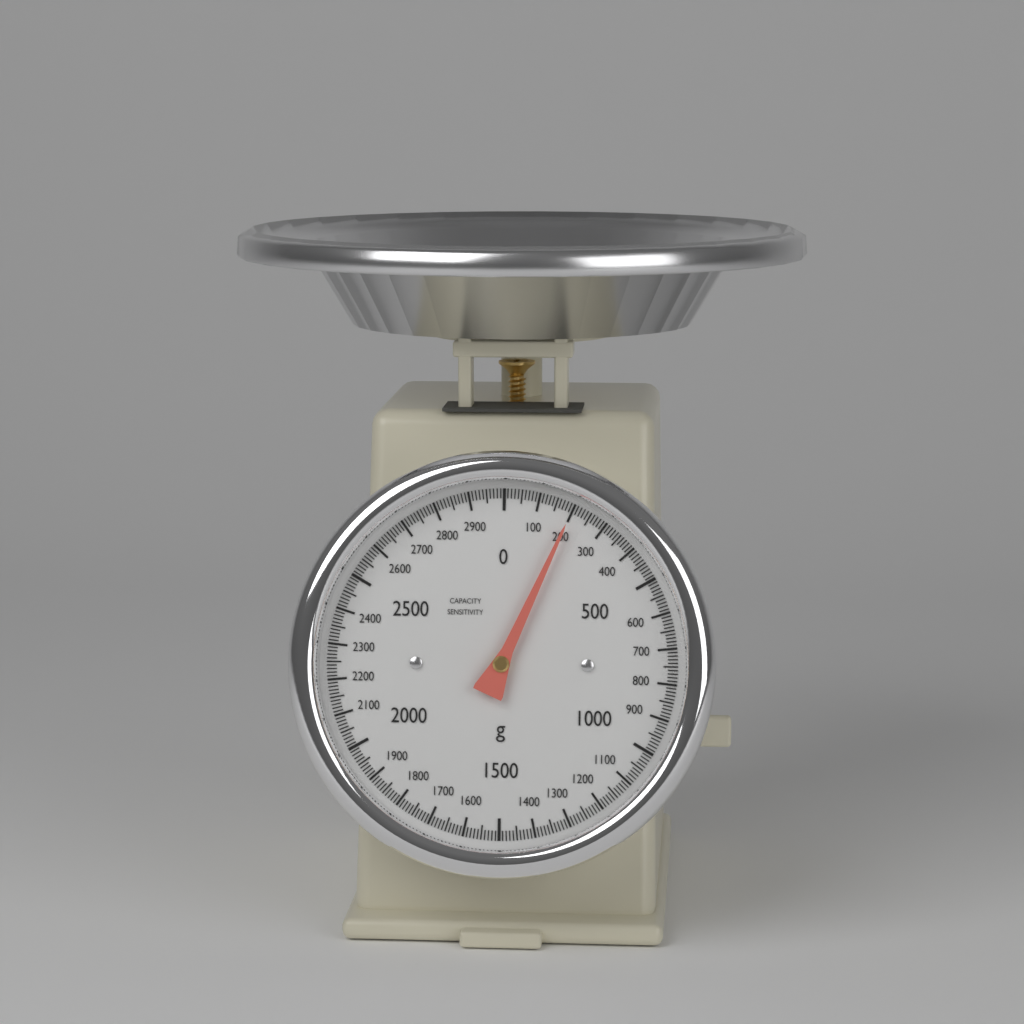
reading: 200 g
